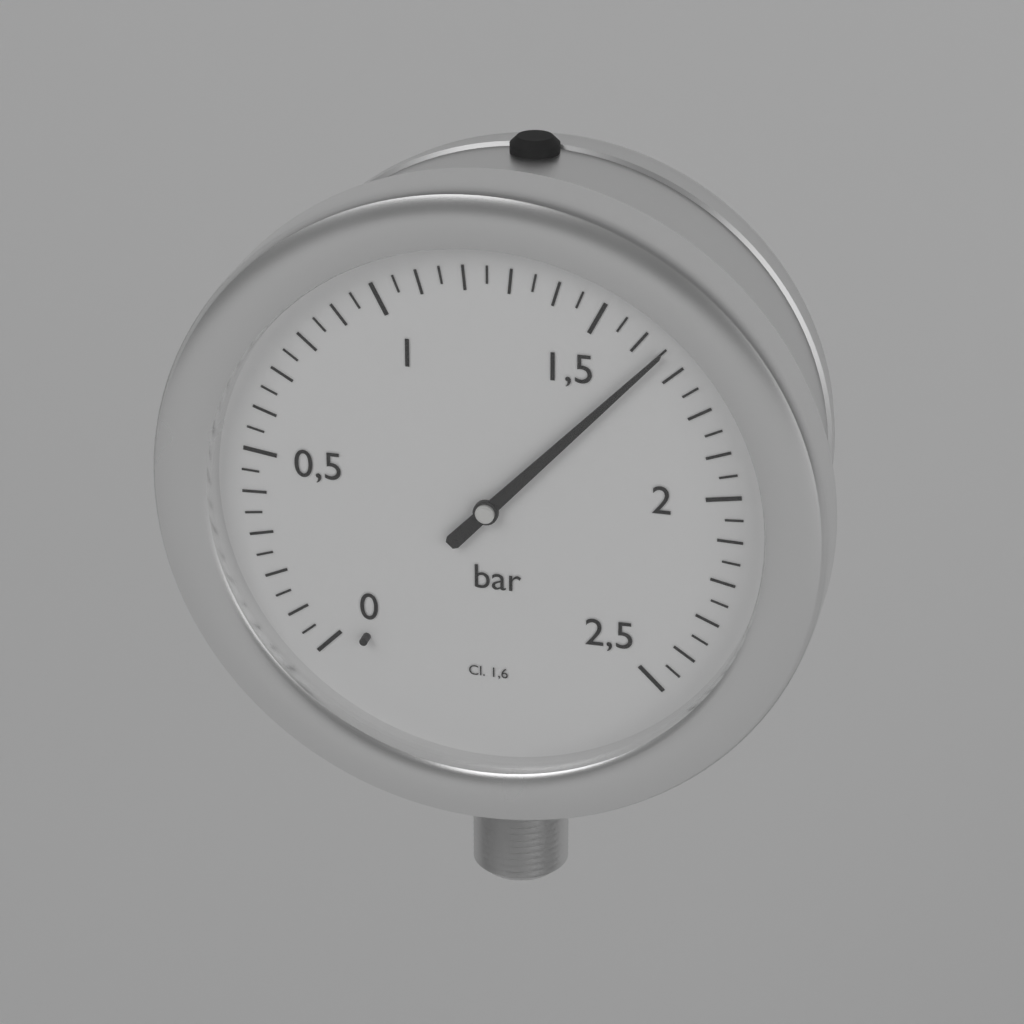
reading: 1.65 bar
